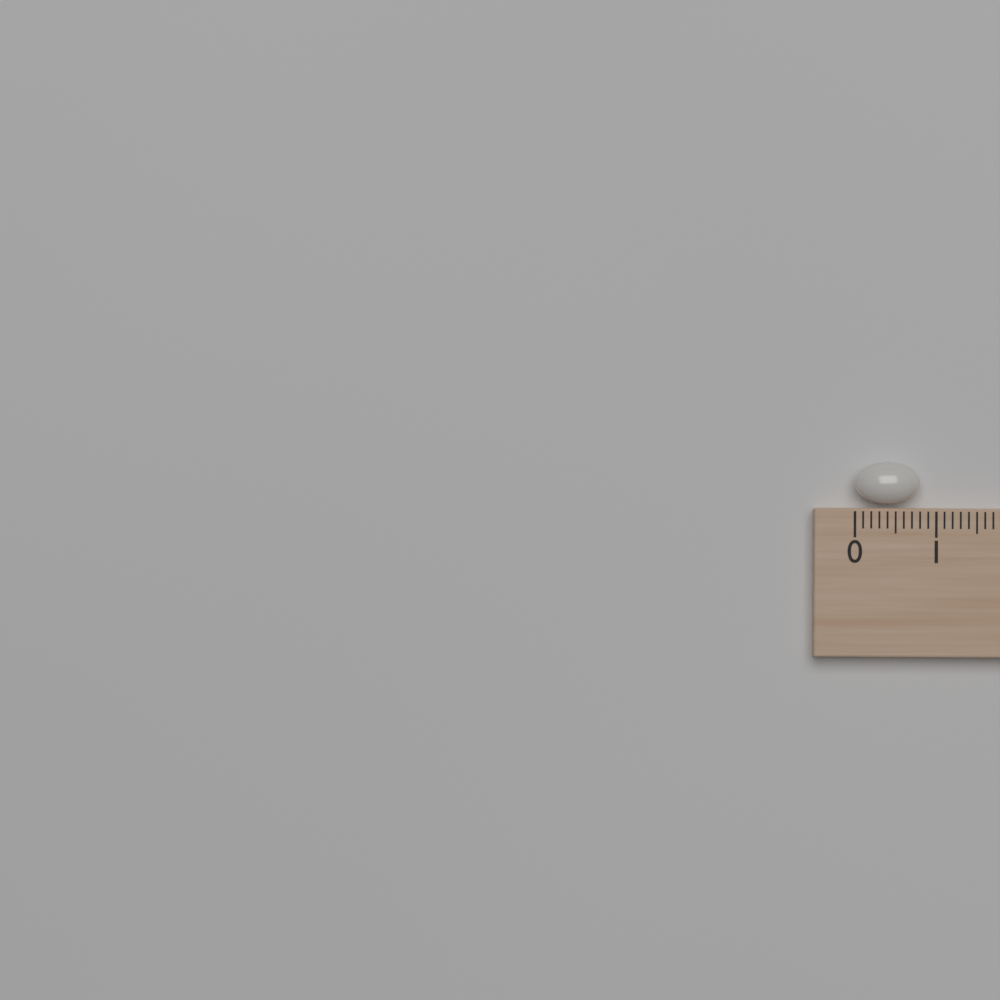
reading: 0.8 (no unit)
